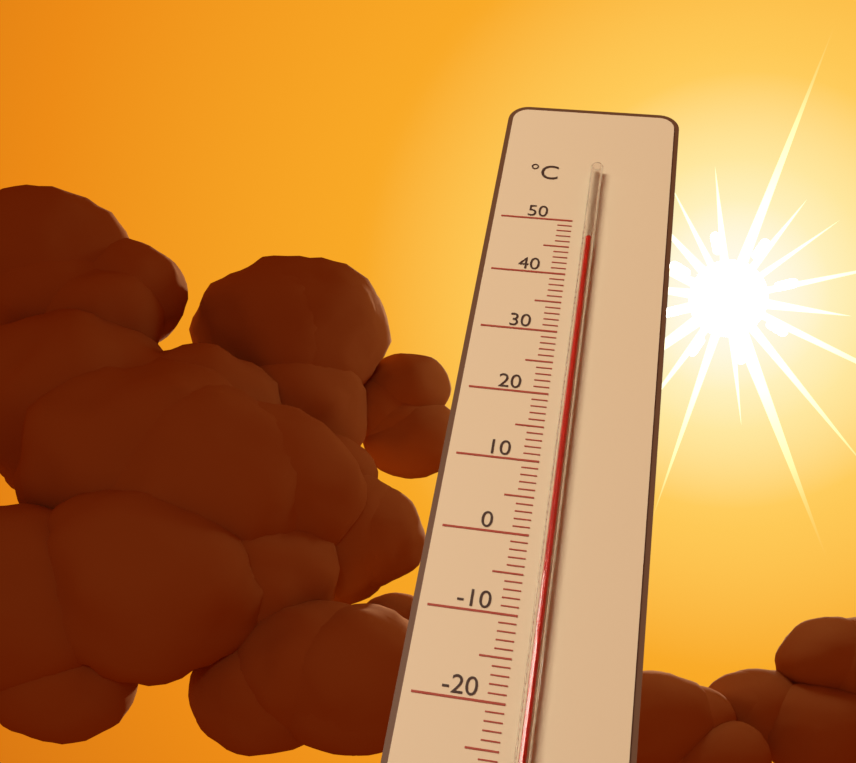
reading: 46 °C
